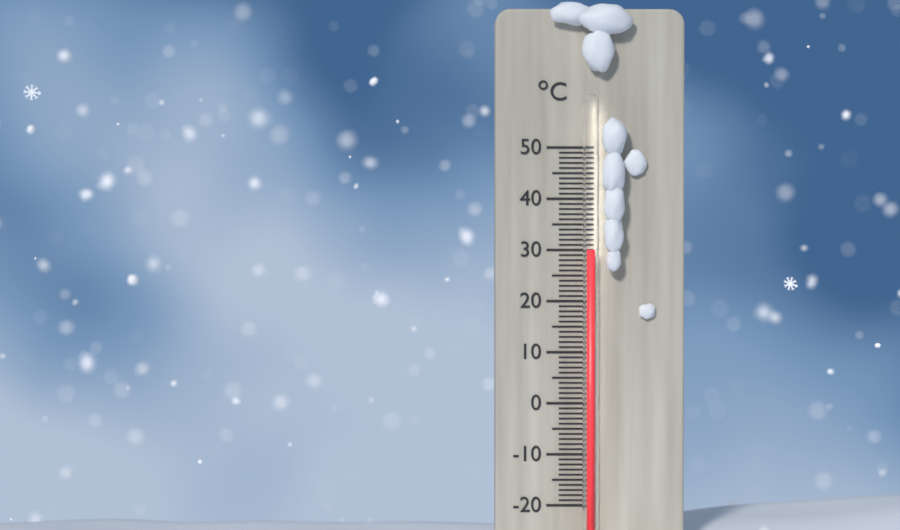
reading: 30 °C
